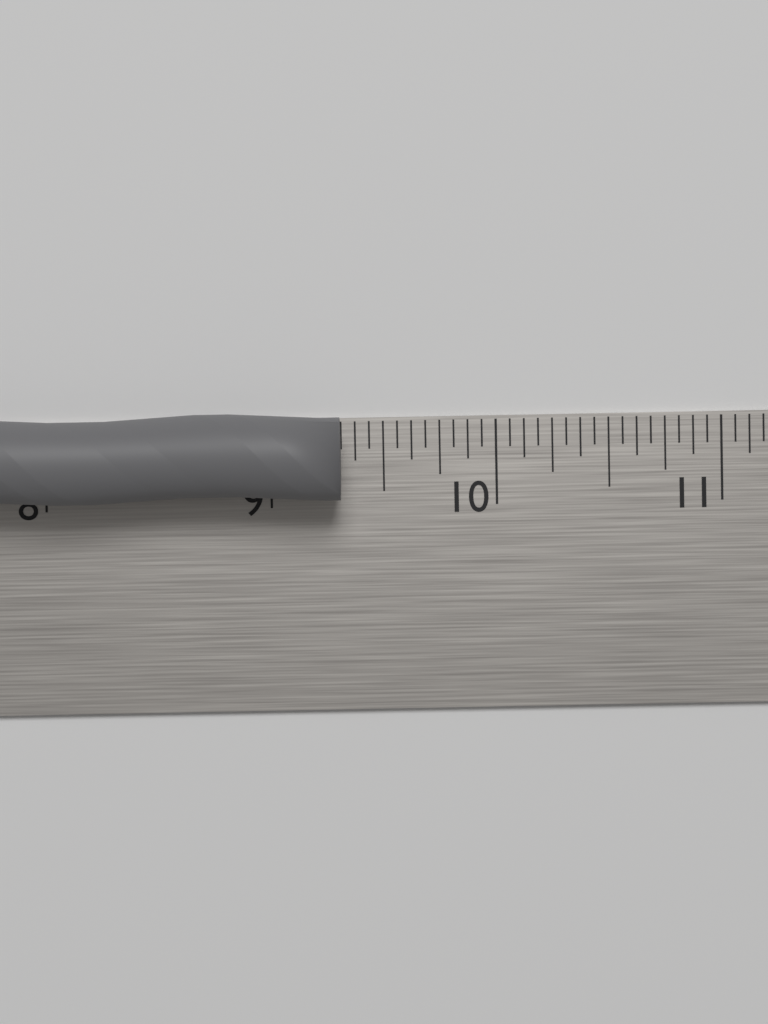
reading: 9.3125 in
